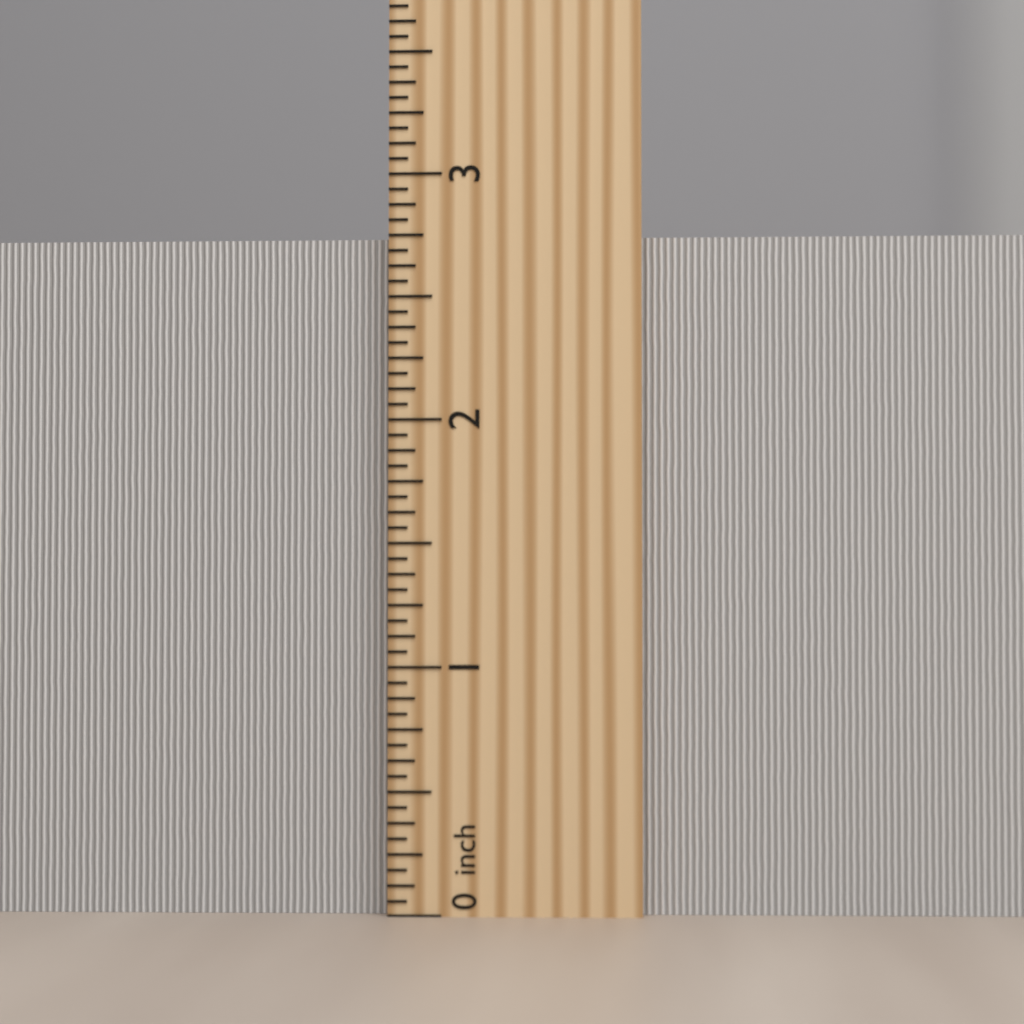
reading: 2.7500 inch
